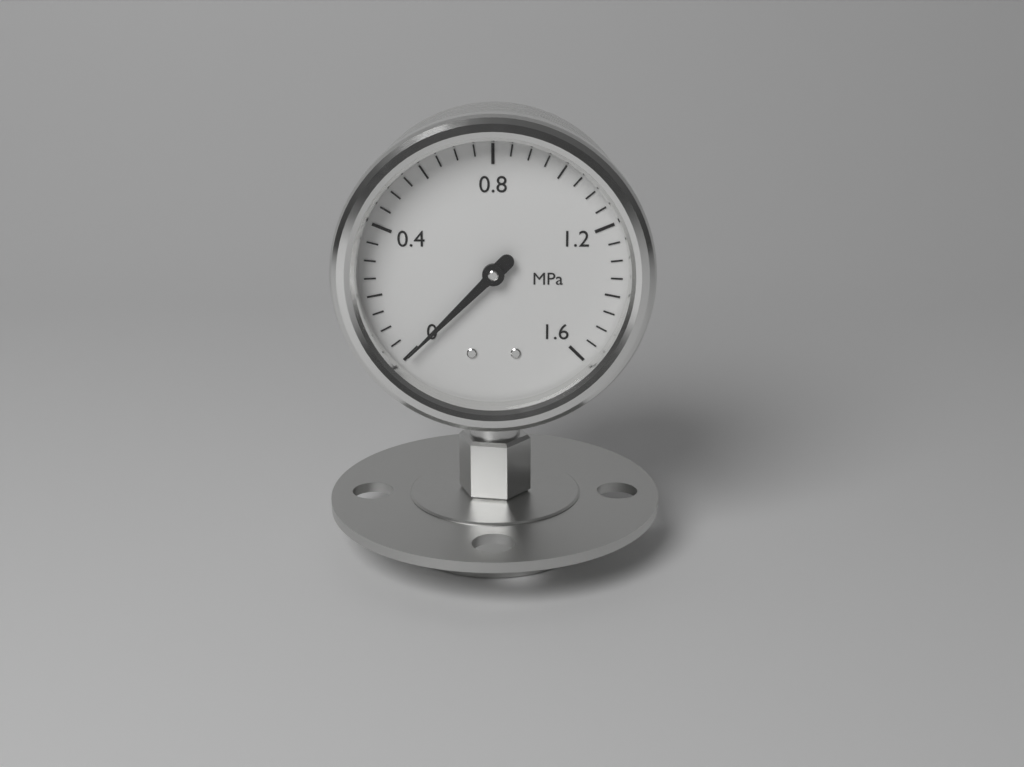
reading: 0.00 MPa
